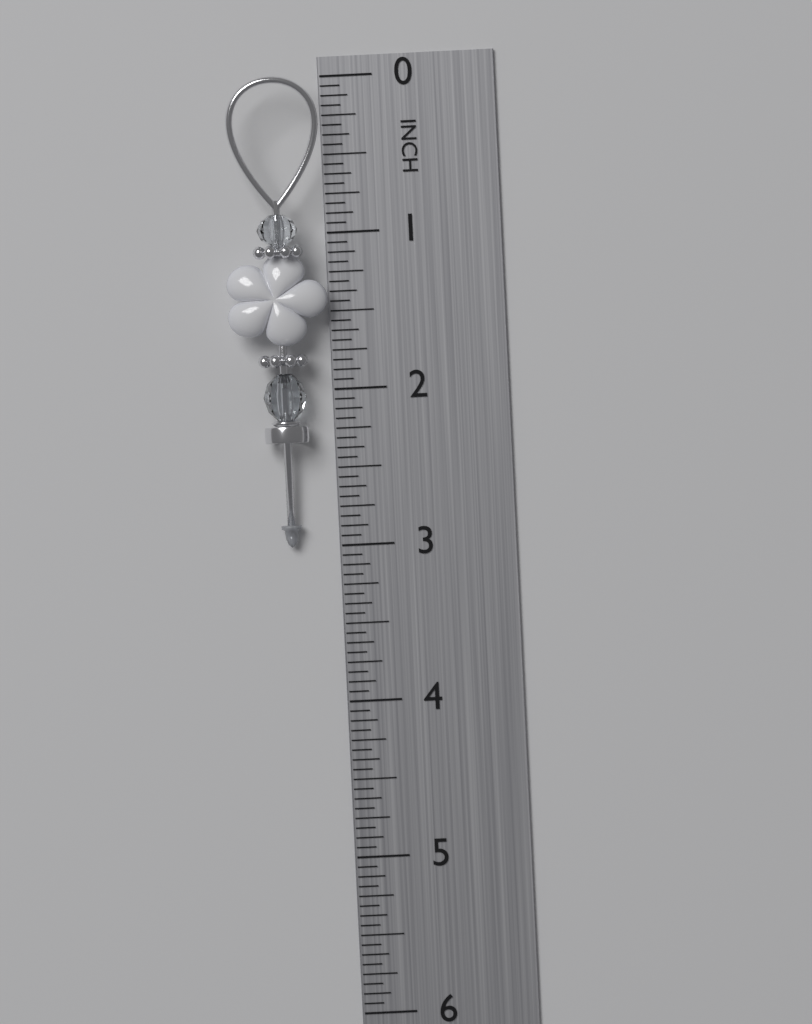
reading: 3.0000 in
